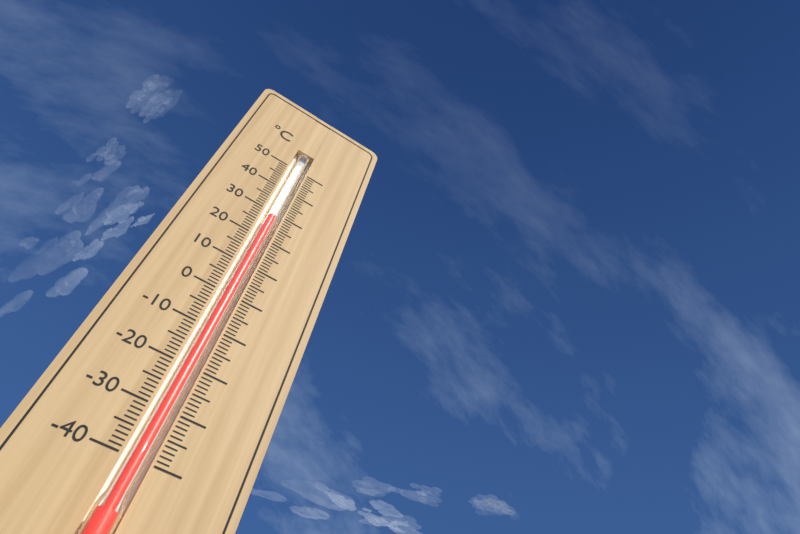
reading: 28 °C
